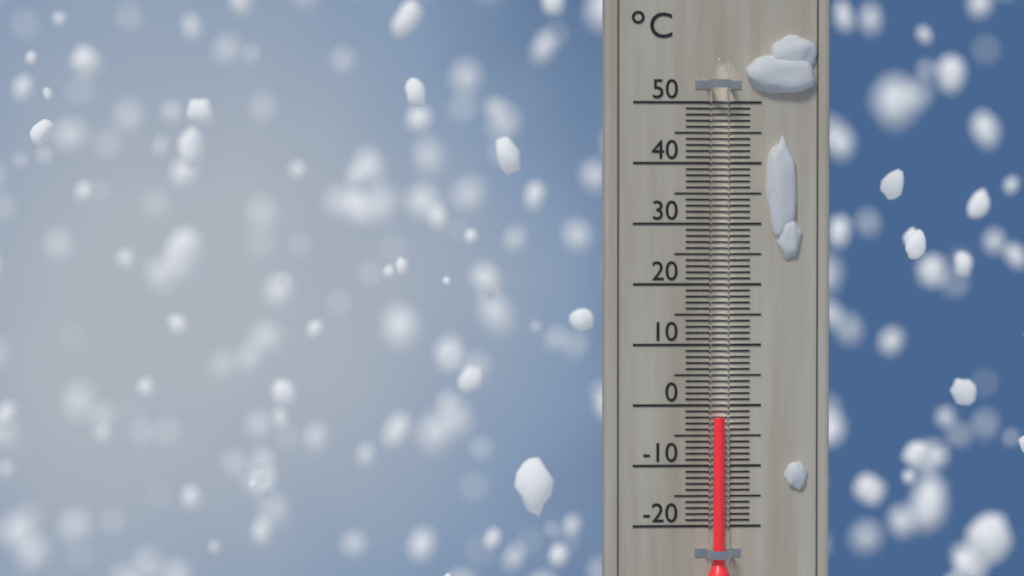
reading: -2 °C
